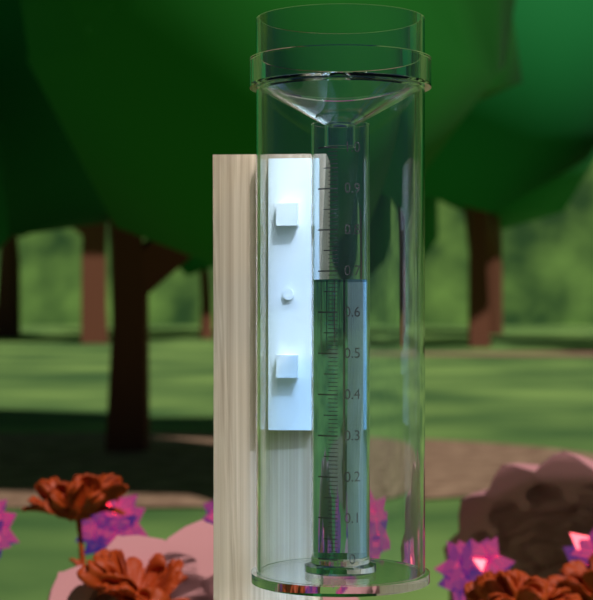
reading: 0.68 (no unit)
